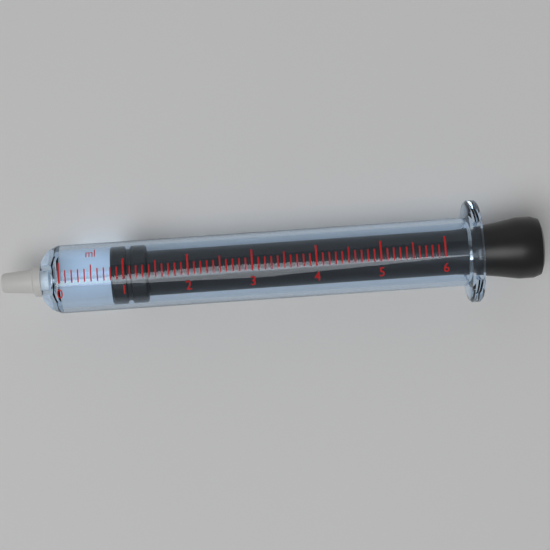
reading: 0.8 ml
